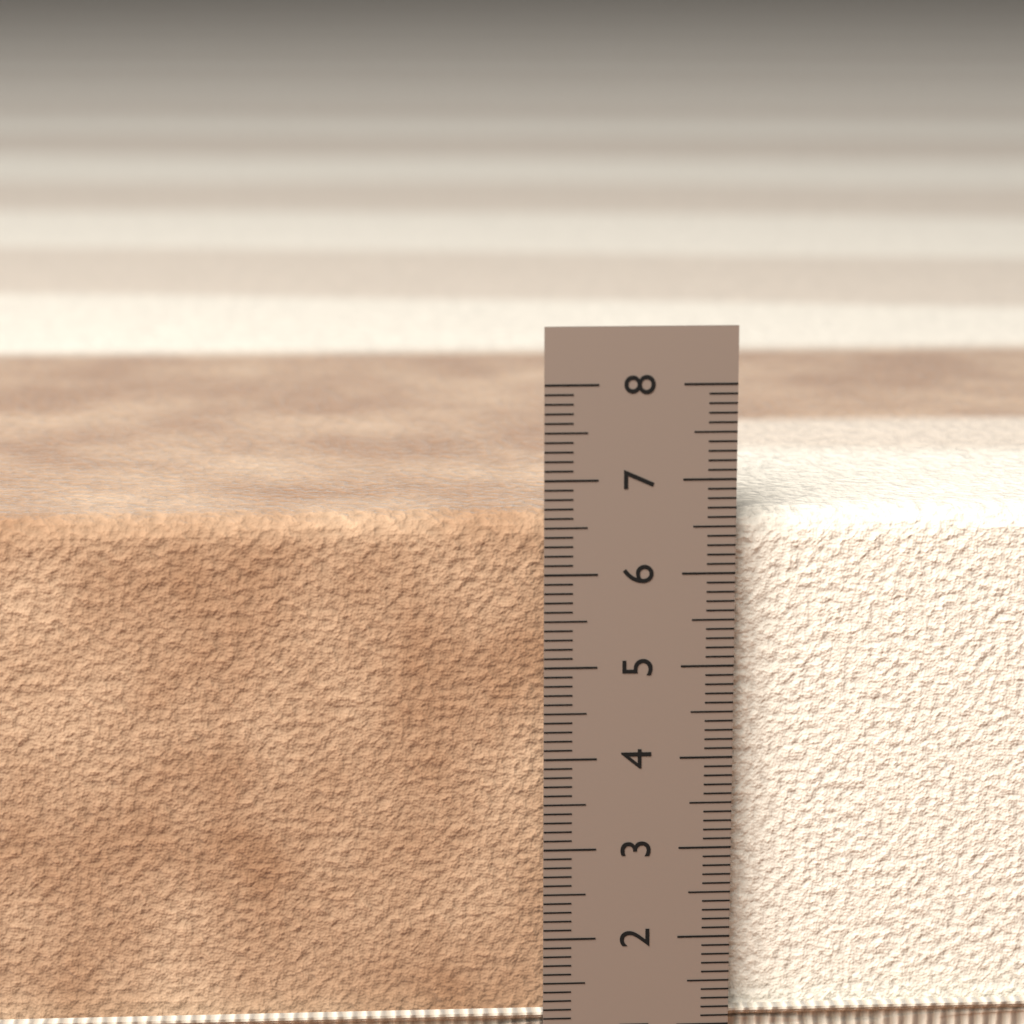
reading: 6.6 cm
